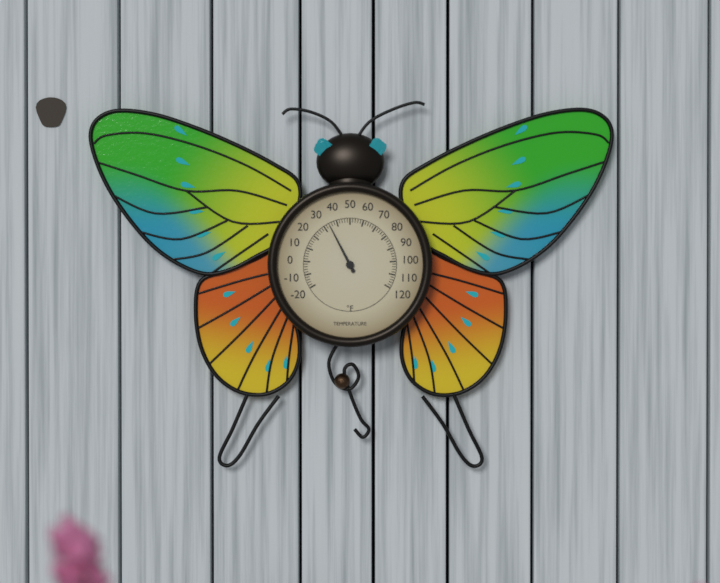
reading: 34 °F
